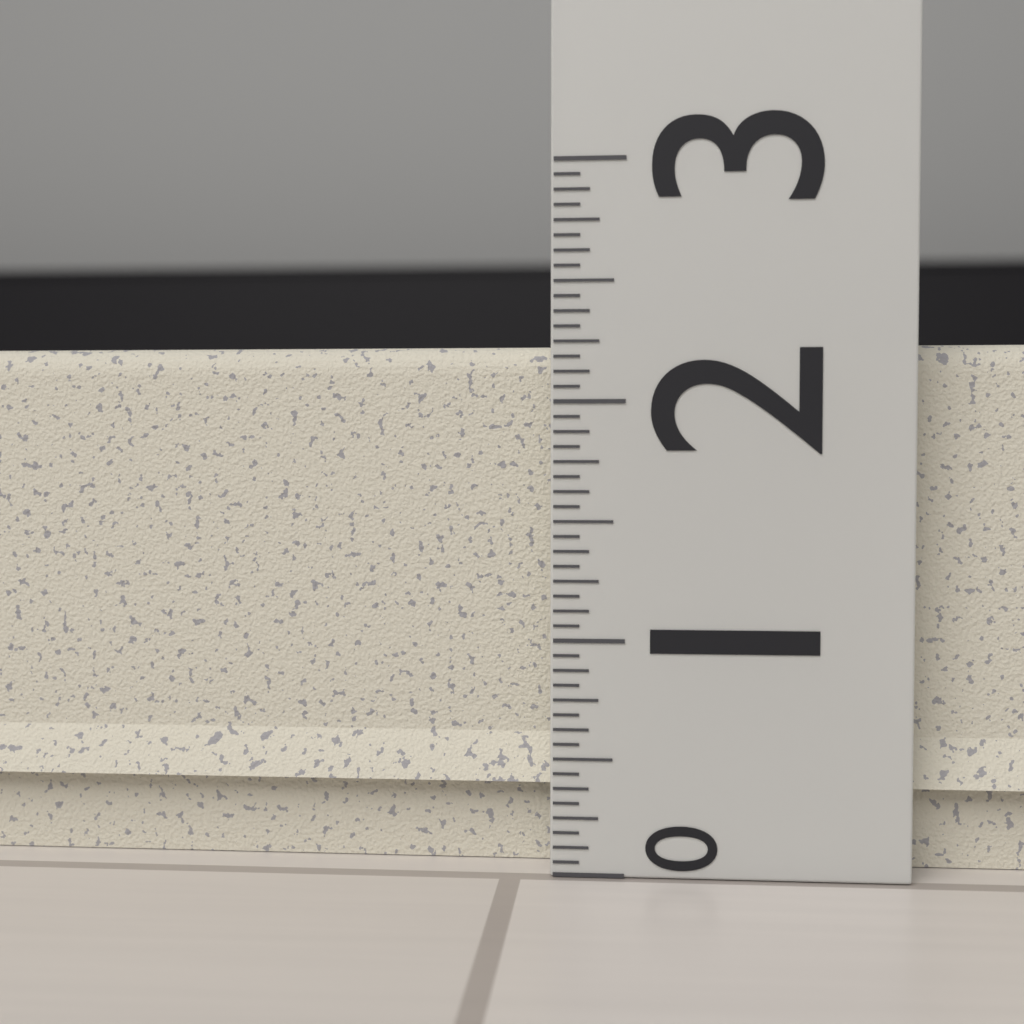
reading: 2.2500 (no unit)
